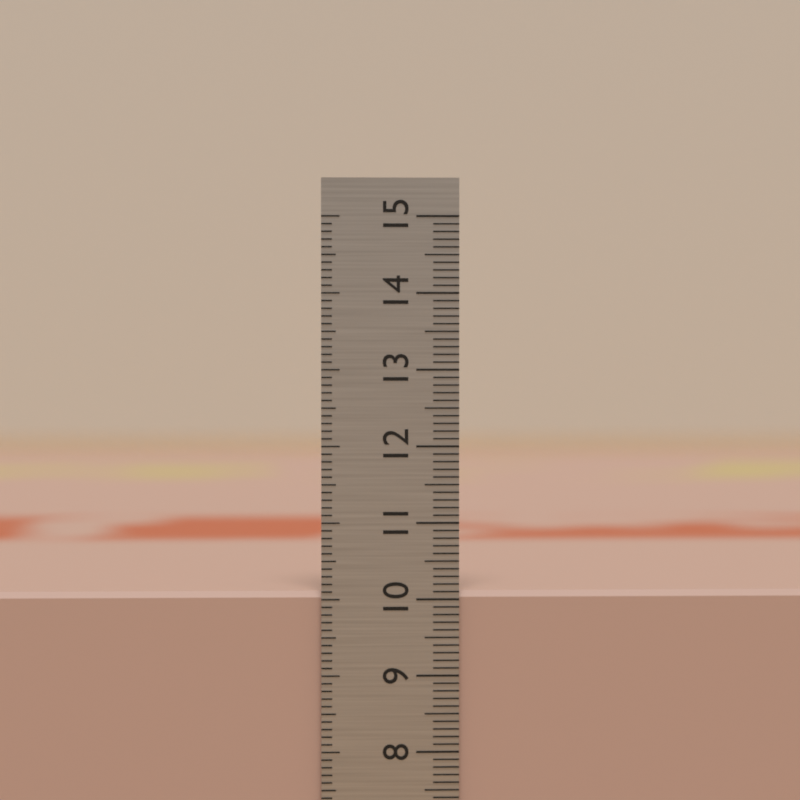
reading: 10.1 cm
